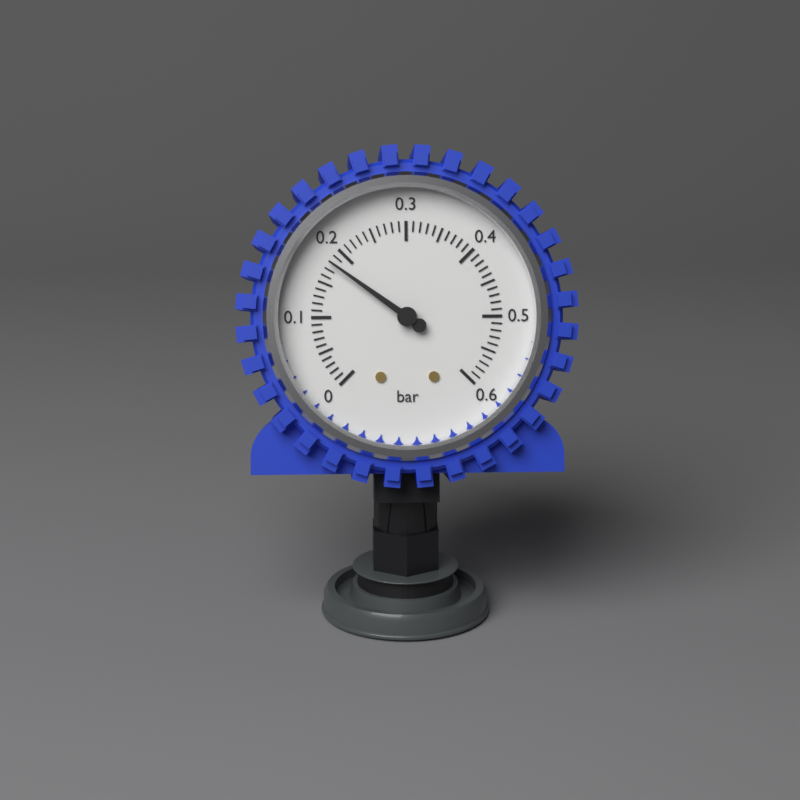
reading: 0.18 bar
